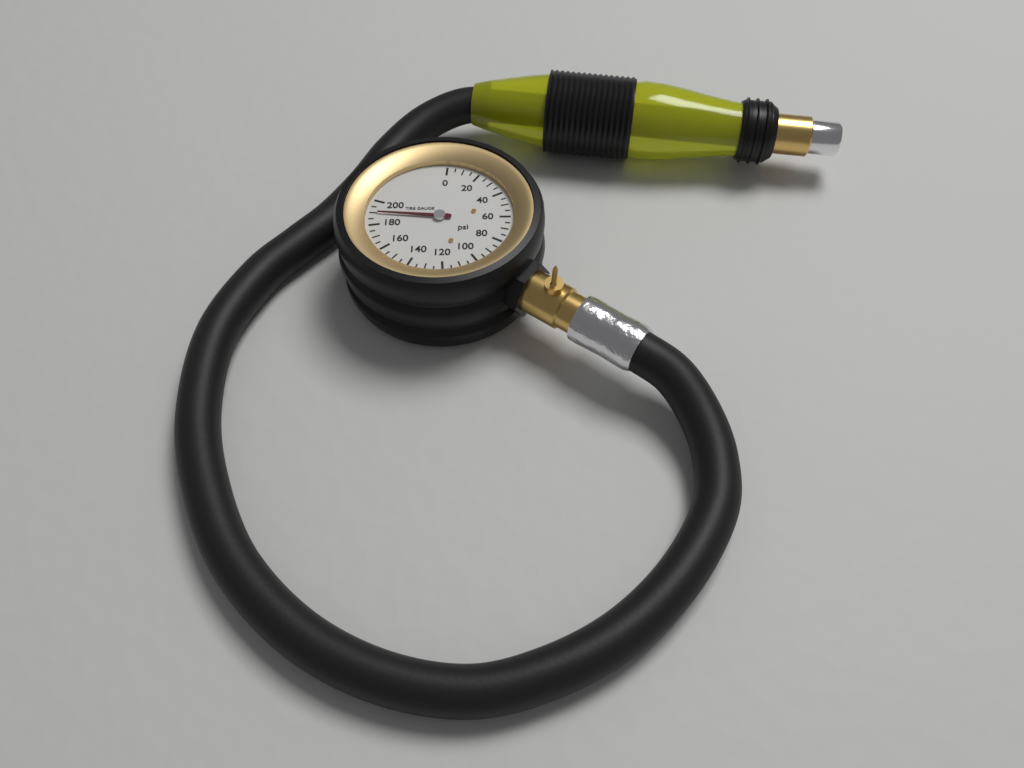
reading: 190 psi
